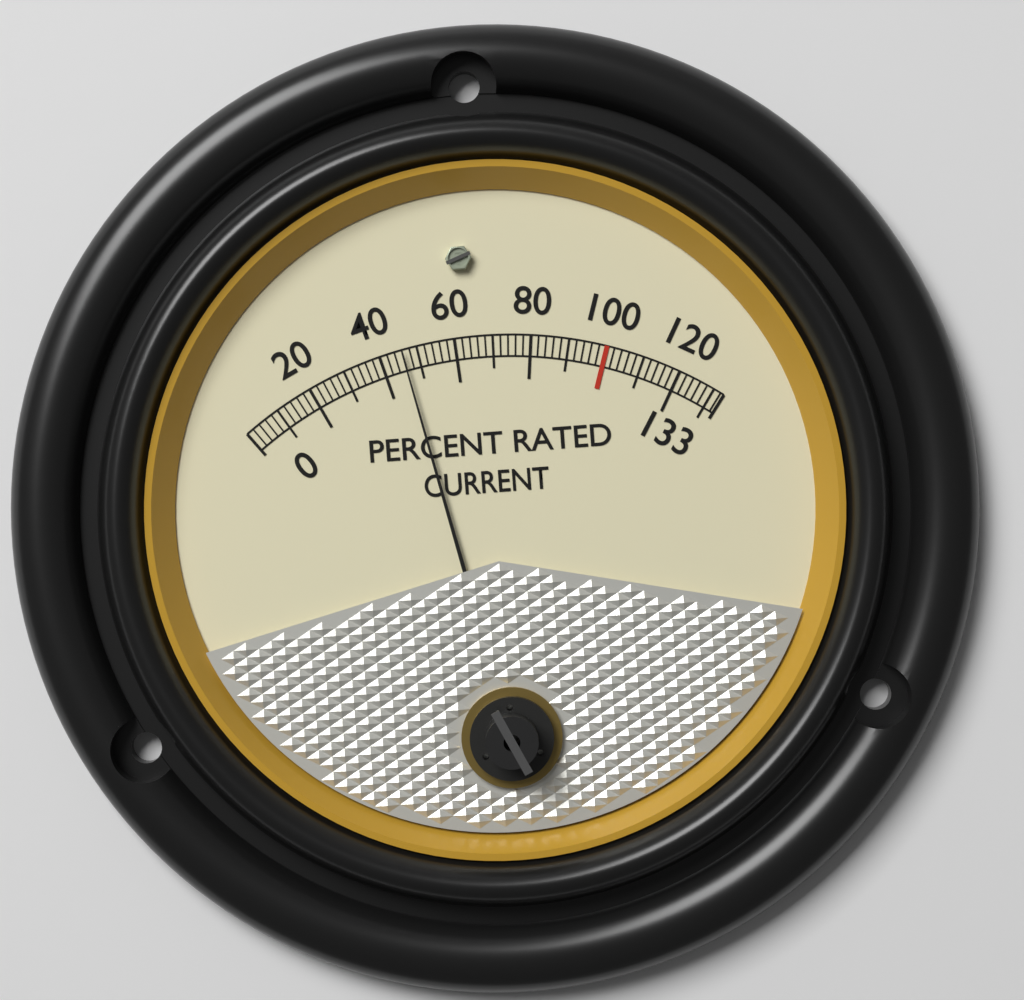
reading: 46 %
